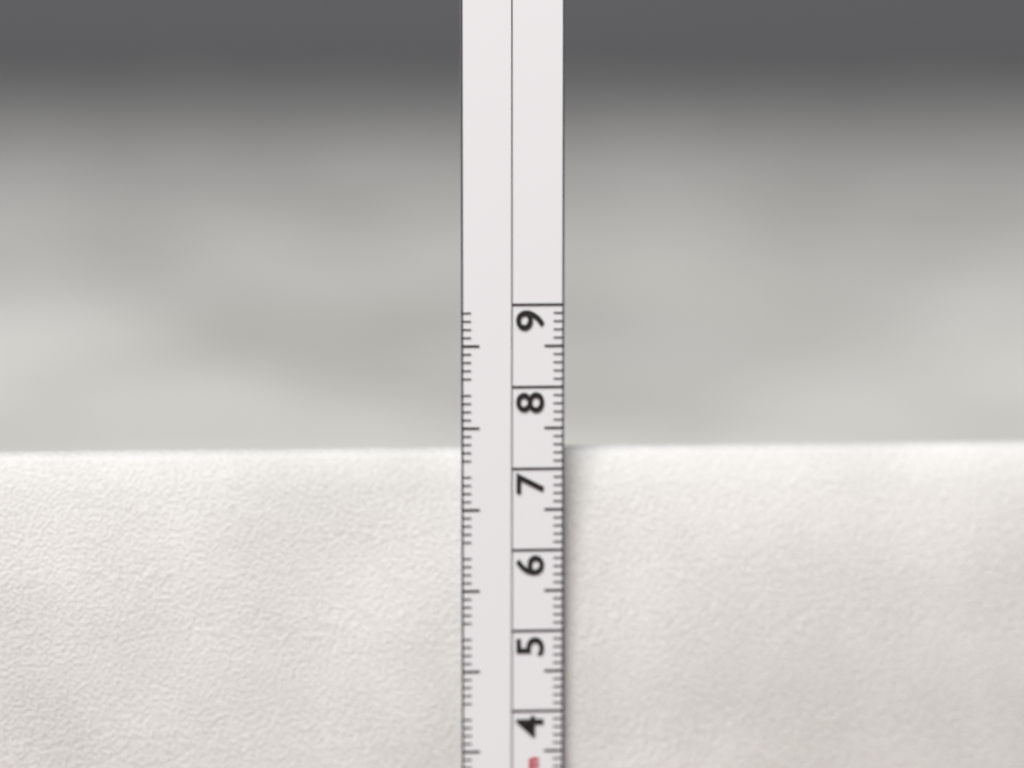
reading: 7.2 cm
